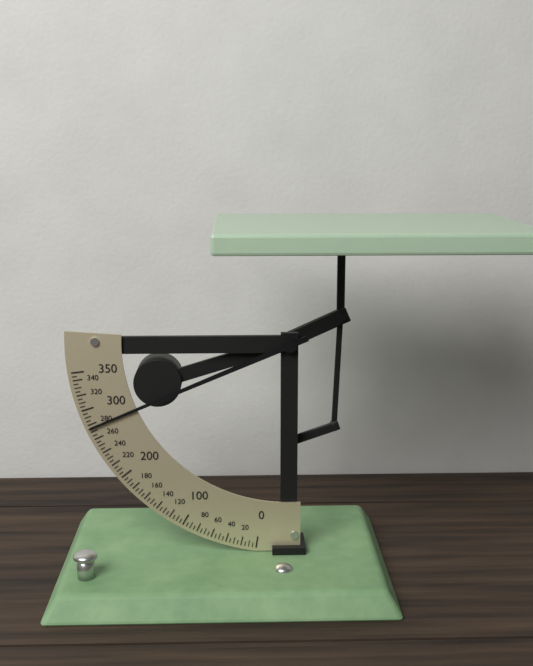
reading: 275 (no unit)
